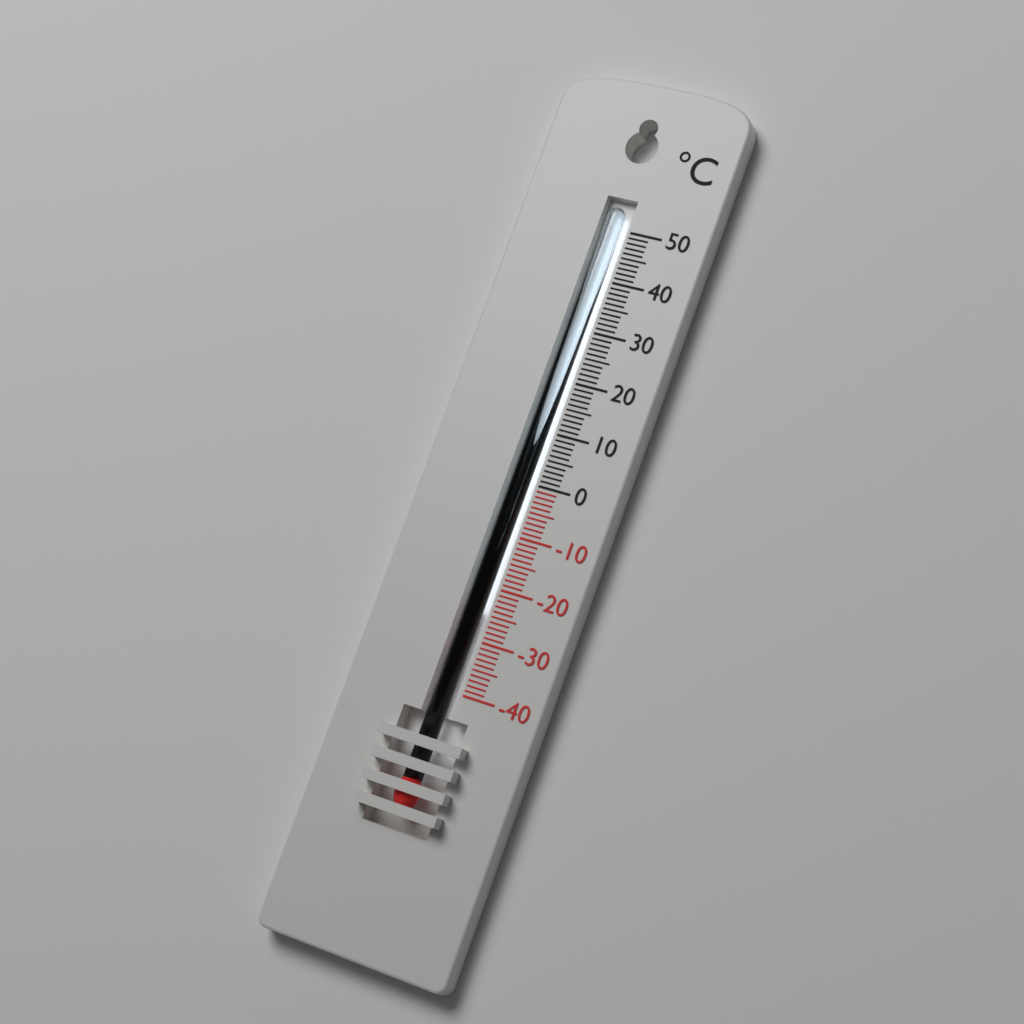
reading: -24 °C
